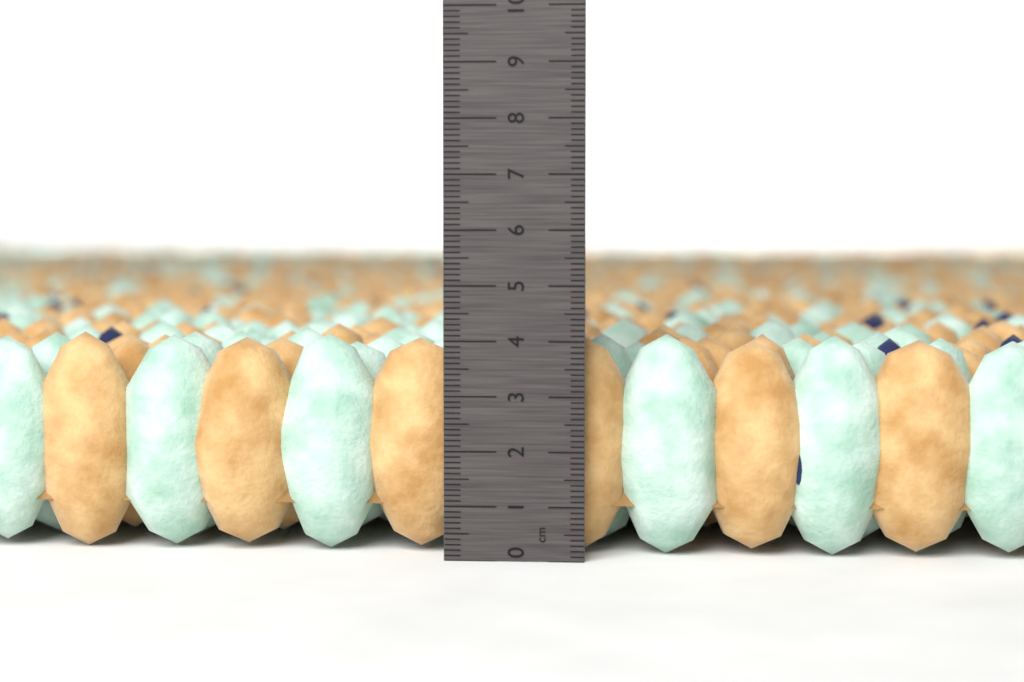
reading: 4.1 cm
